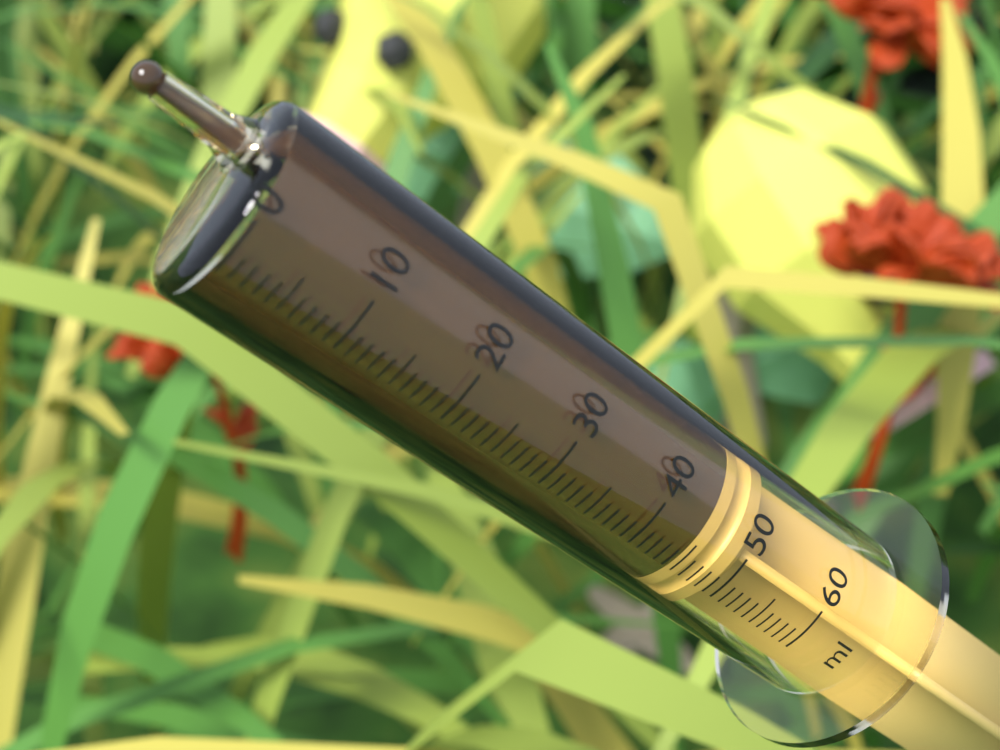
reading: 45 ml
